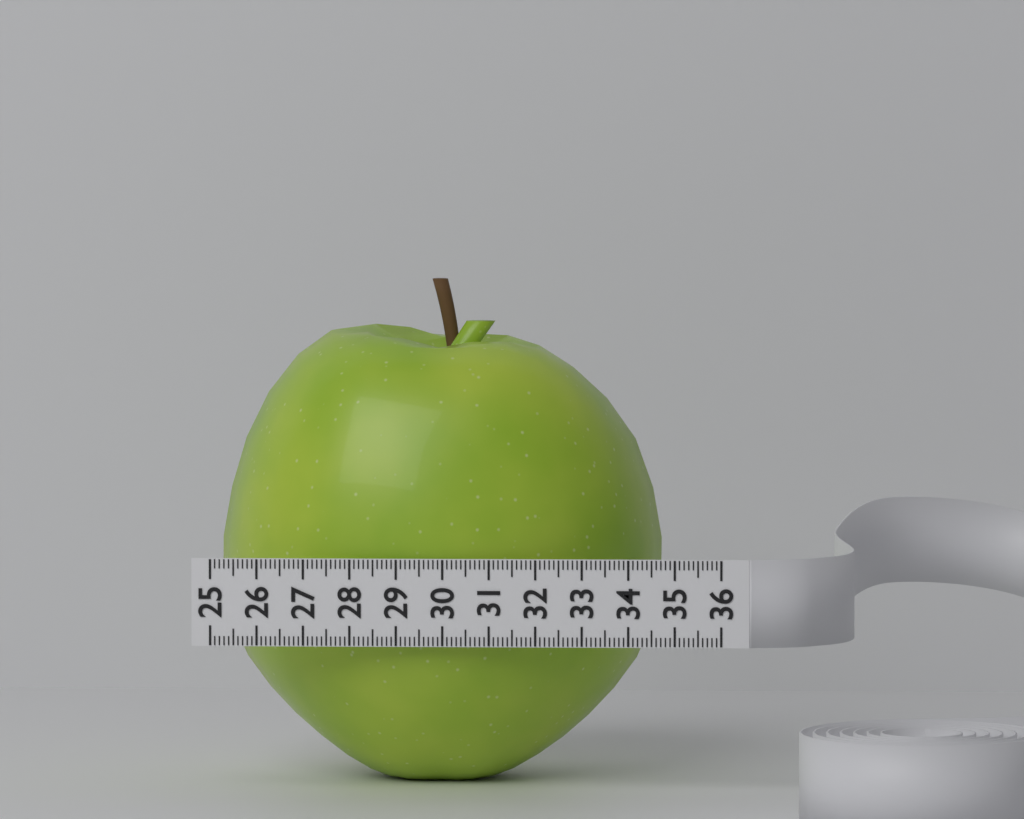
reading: 34.6 (no unit)
